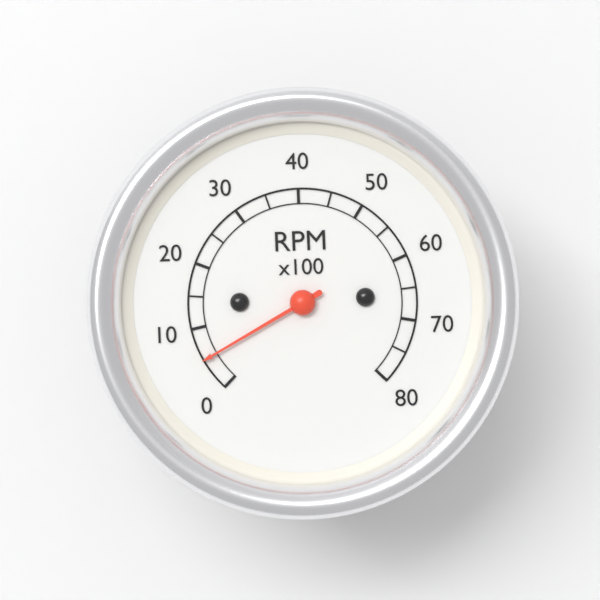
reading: 5 RPM x100
